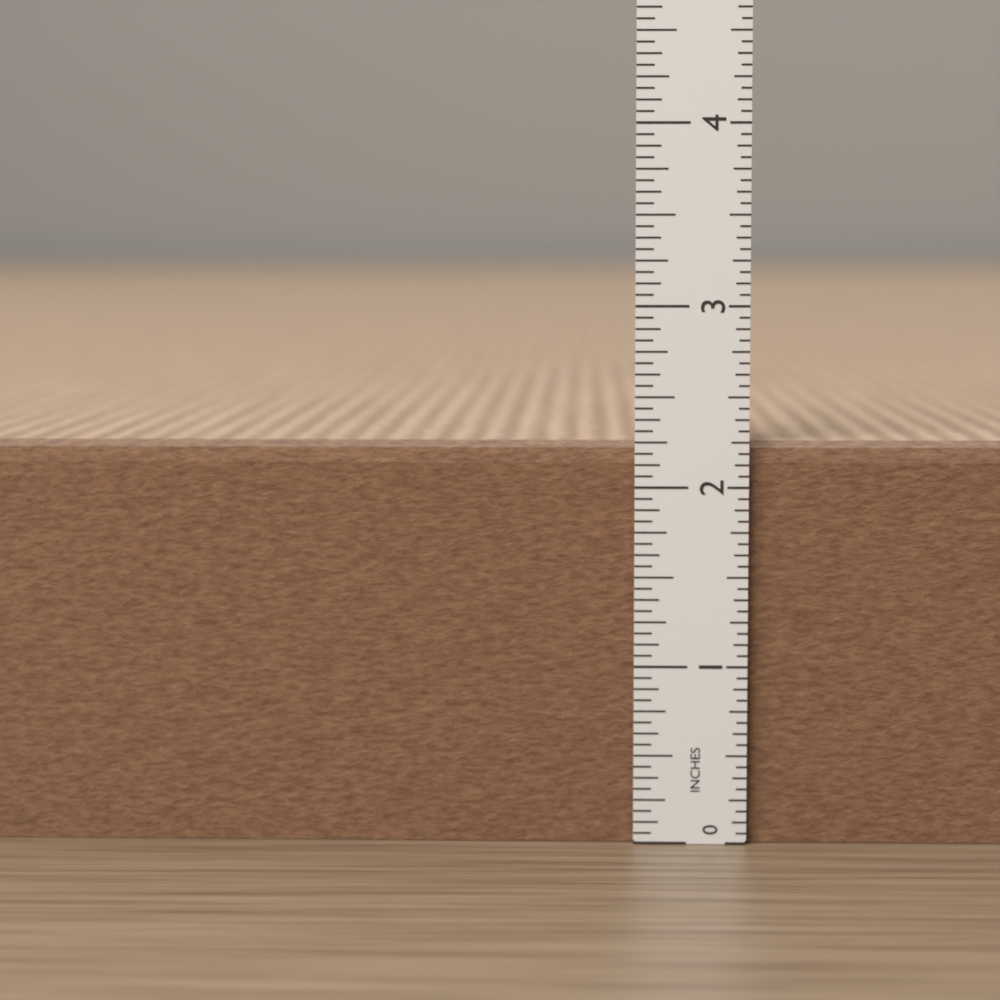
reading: 2.2500 in
